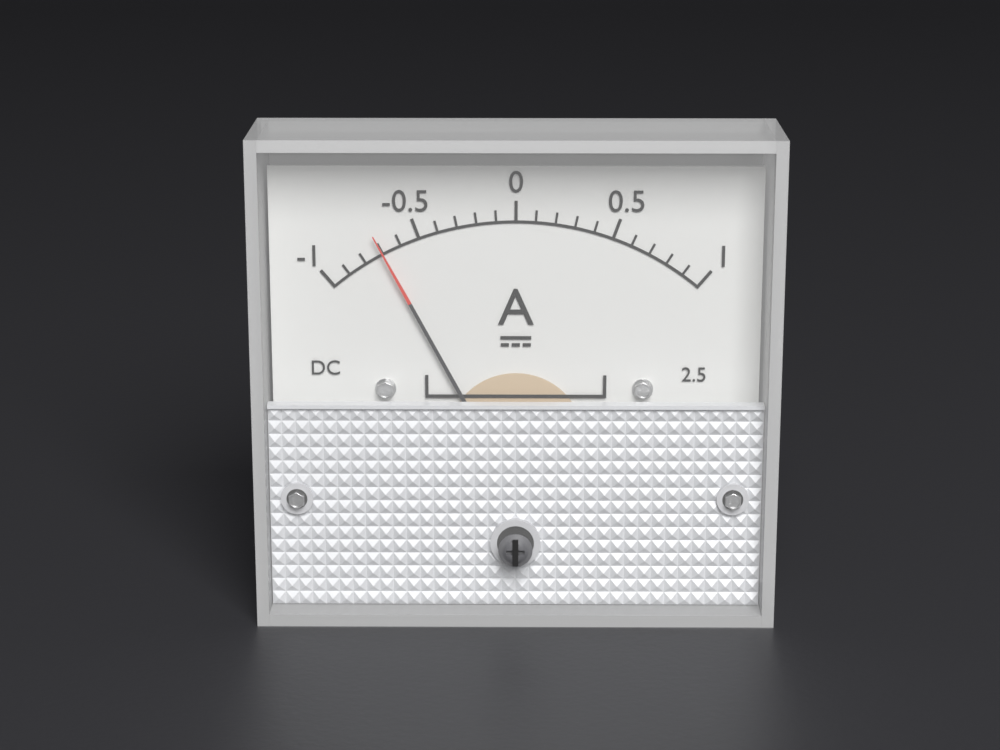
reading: -0.7 A
